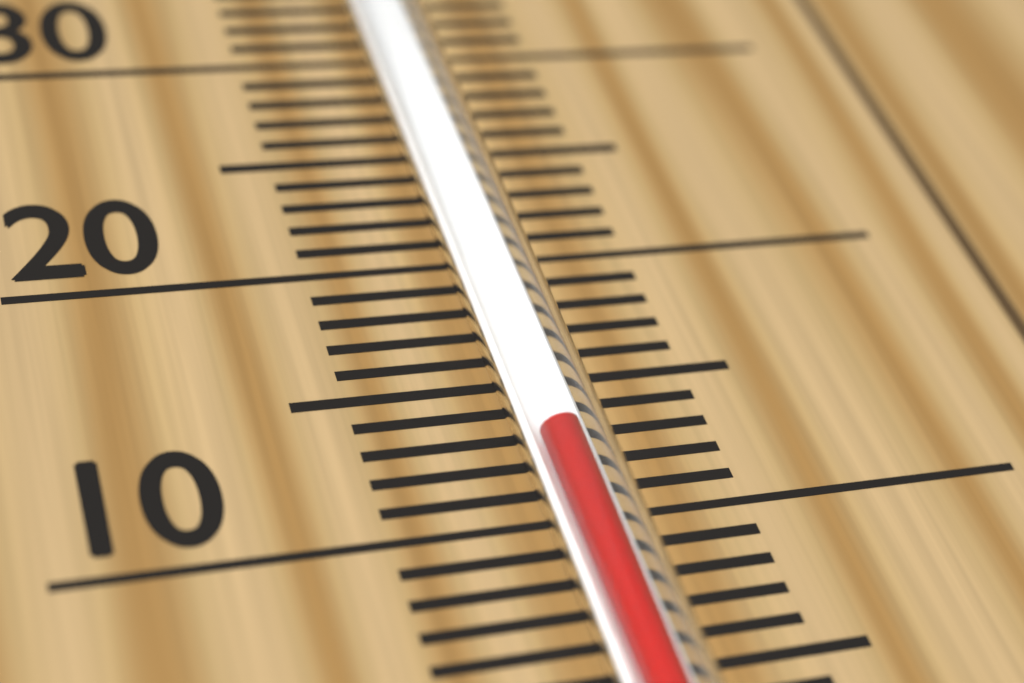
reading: 12 °C
